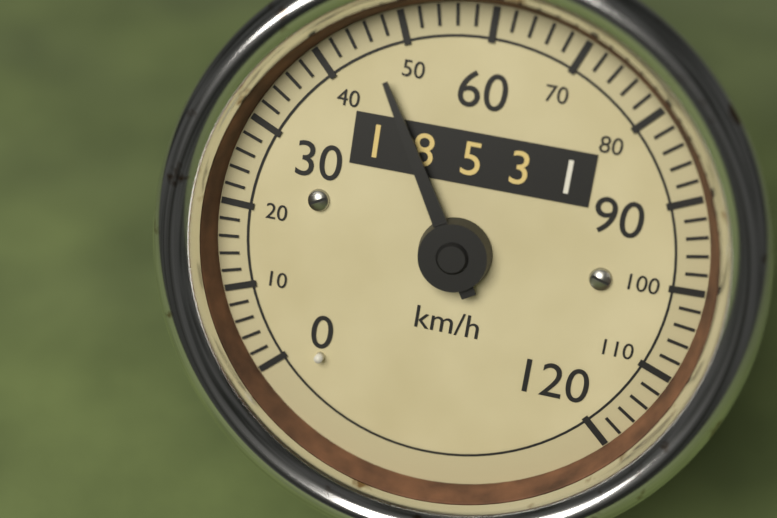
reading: 46 km/h
